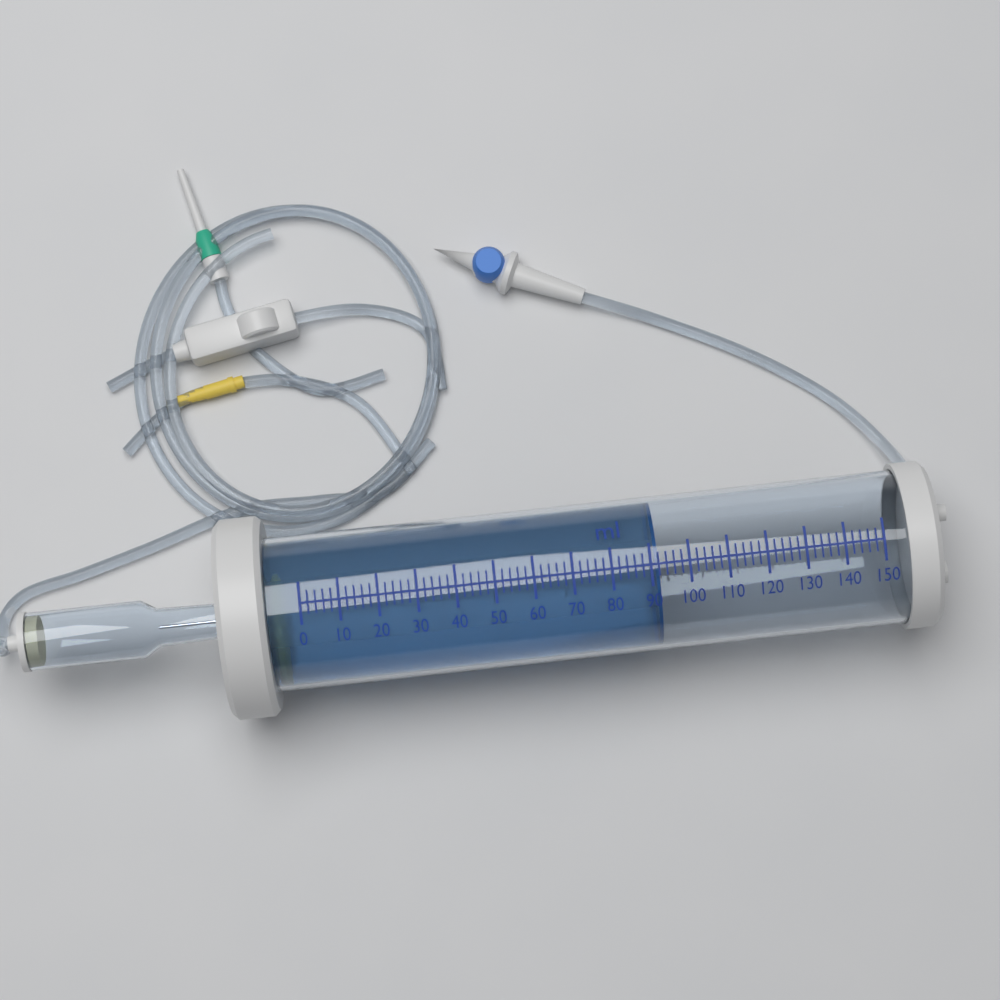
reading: 92 ml
